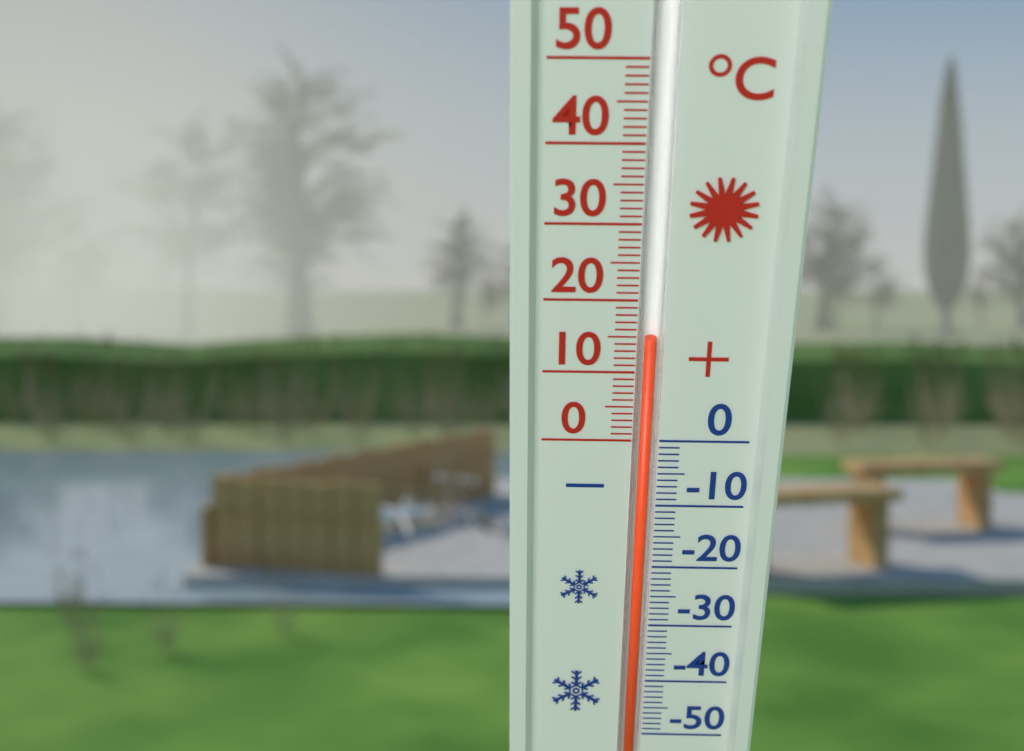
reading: 15 °C
